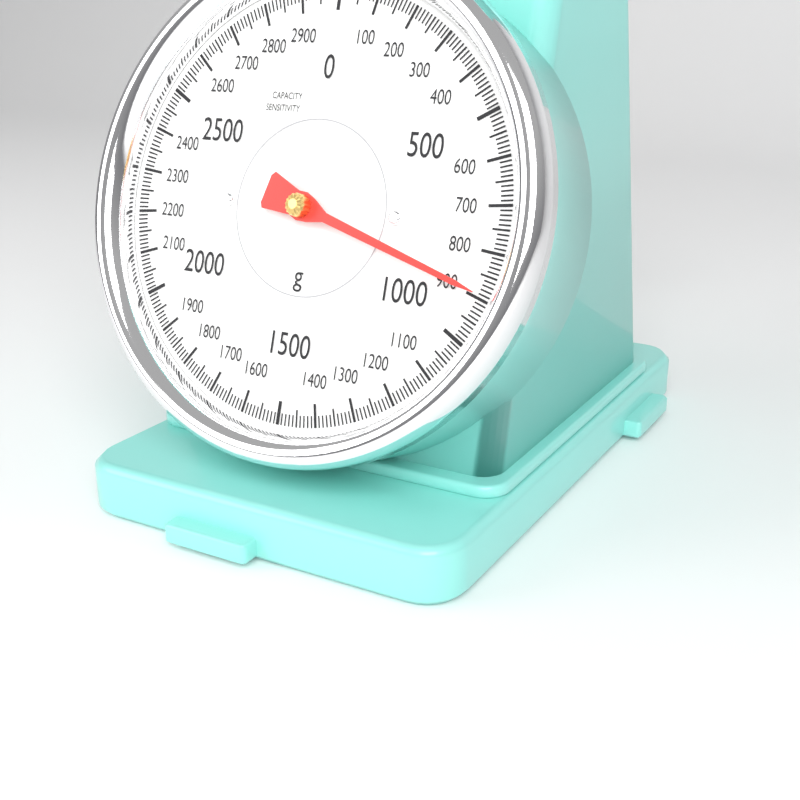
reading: 890 g
